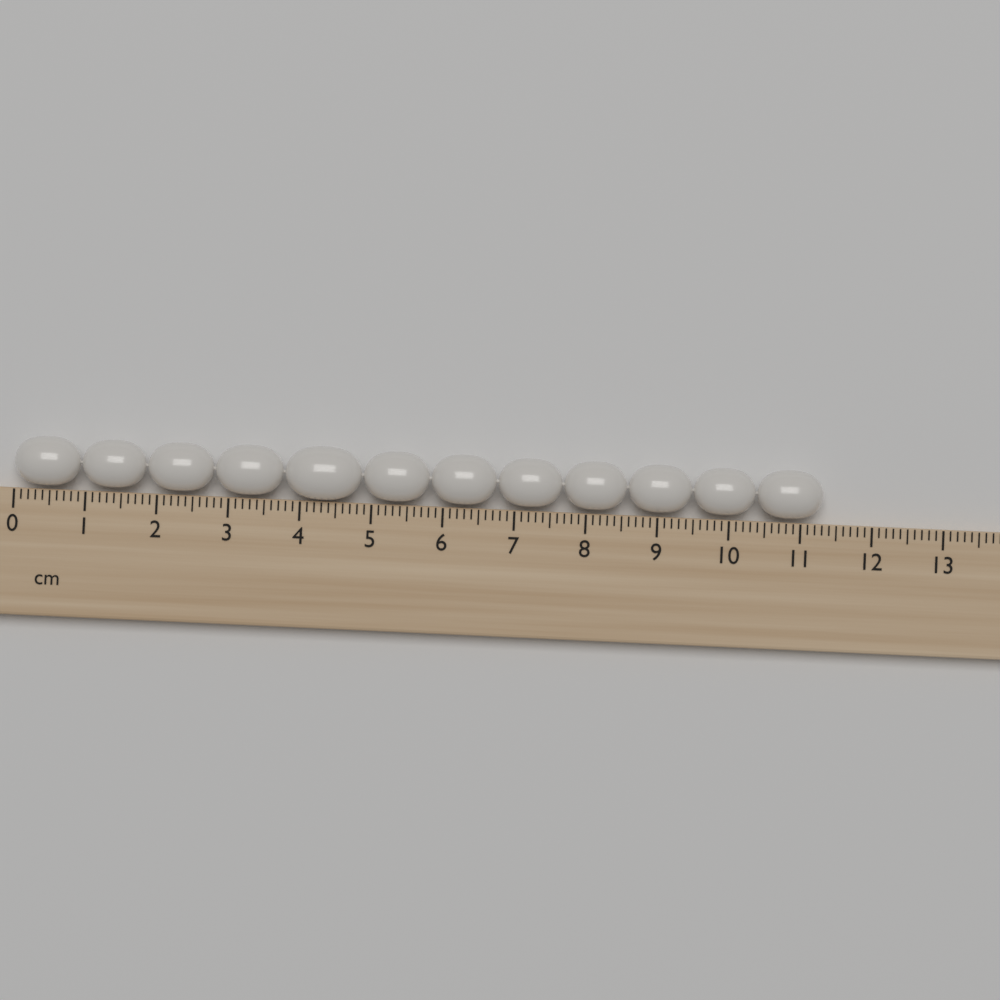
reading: 11.3 cm
